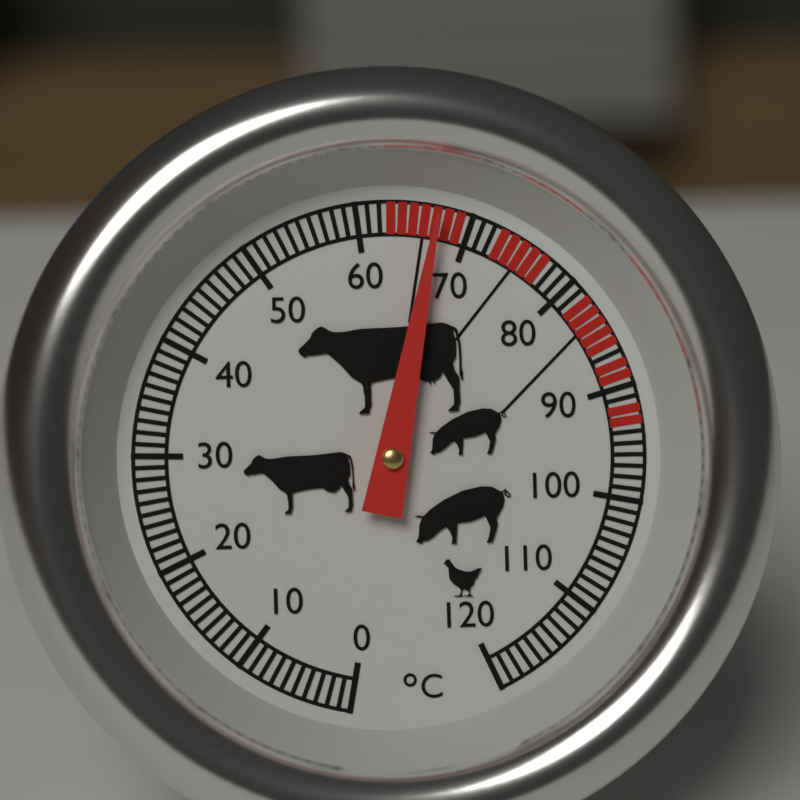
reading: 67 °C
